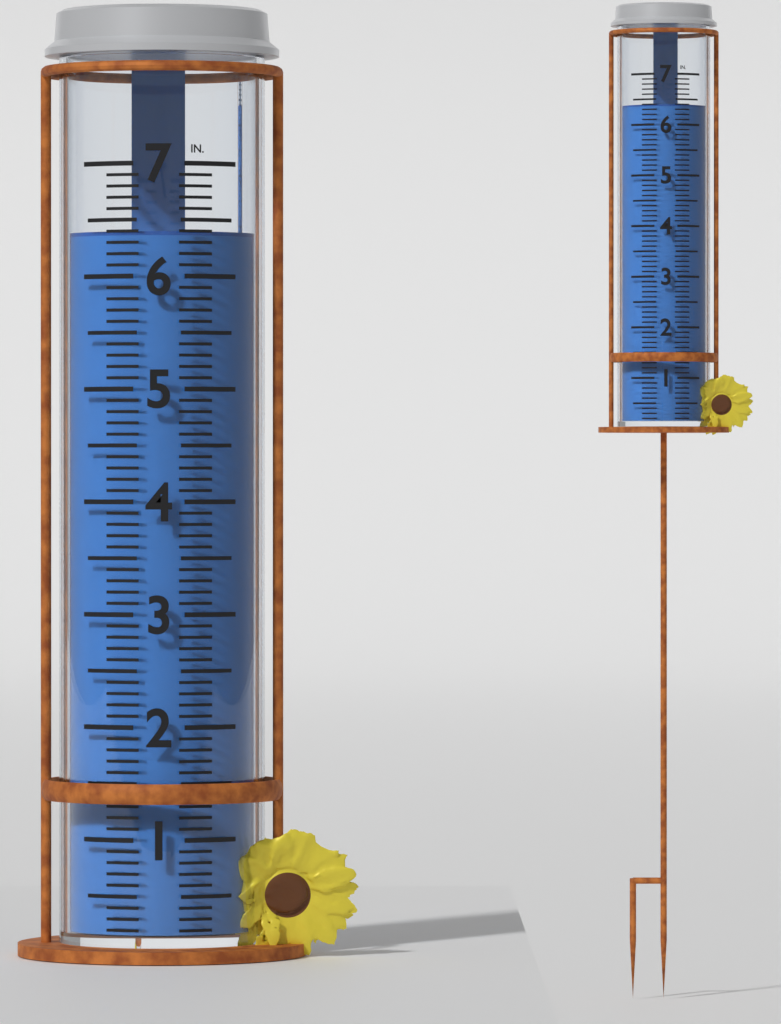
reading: 6.4 in
